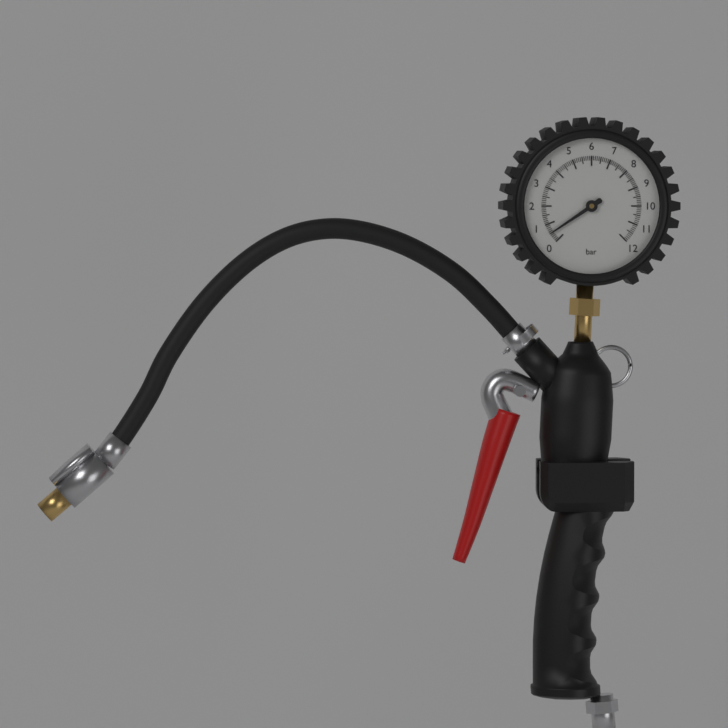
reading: 0.5 bar
